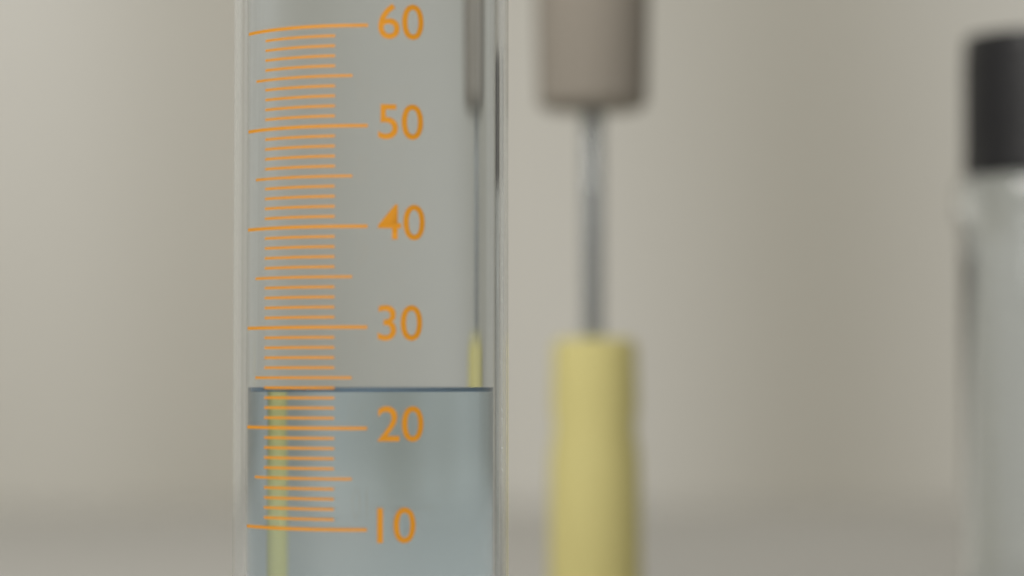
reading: 24 (no unit)
